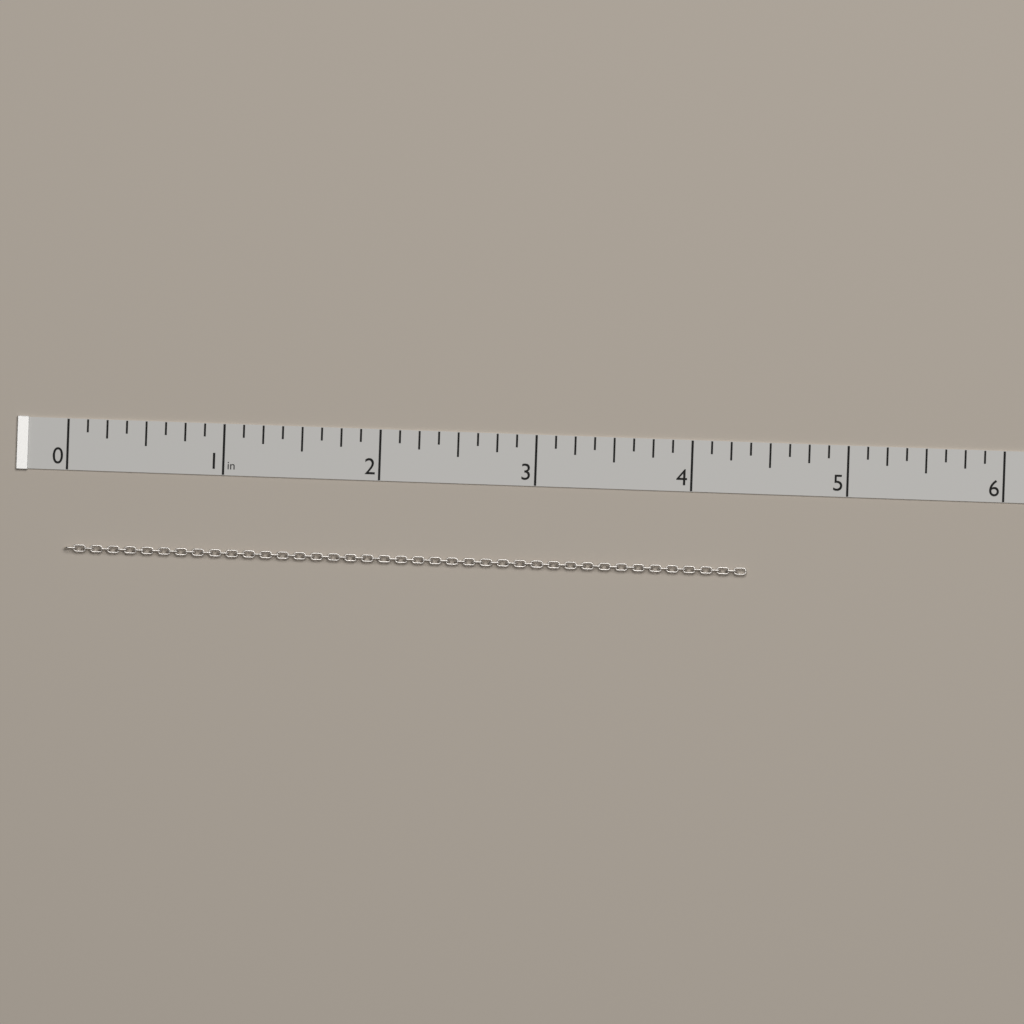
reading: 4.375 in
